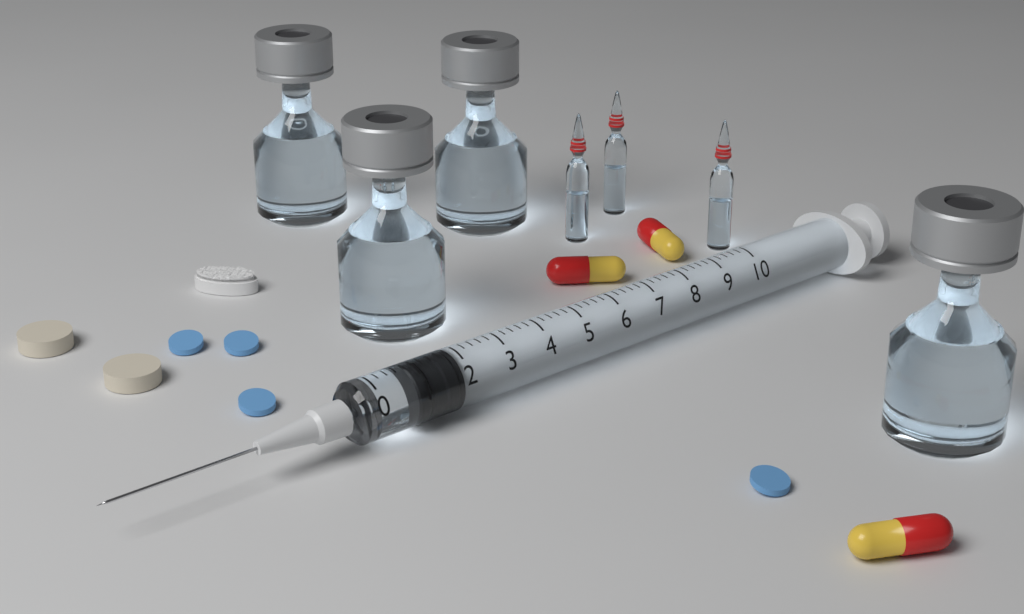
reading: 0.8 (no unit)
